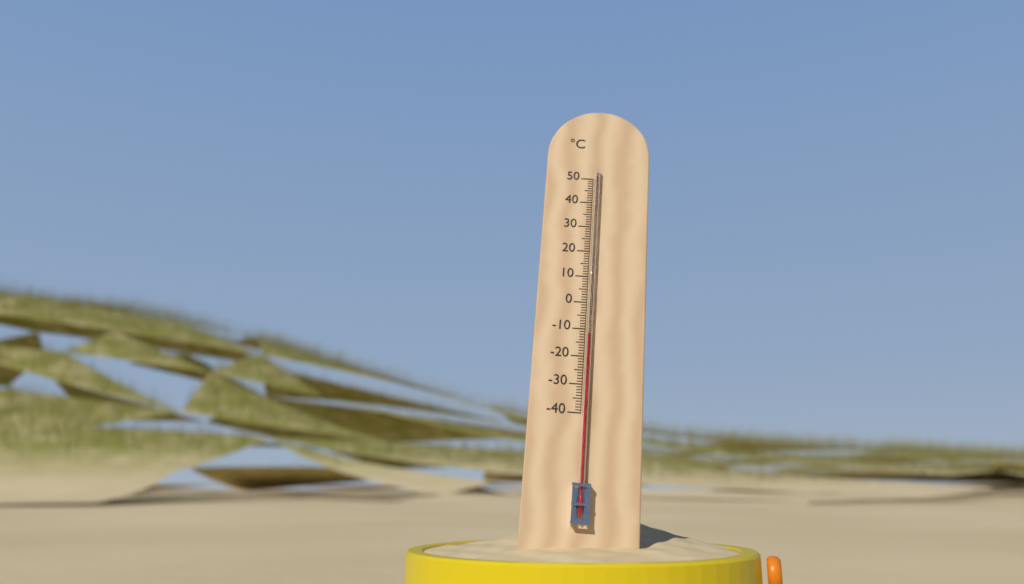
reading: -12 °C
